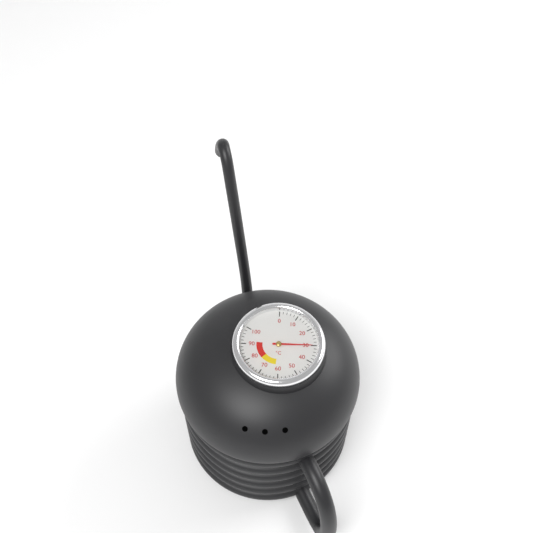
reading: 30 °C
